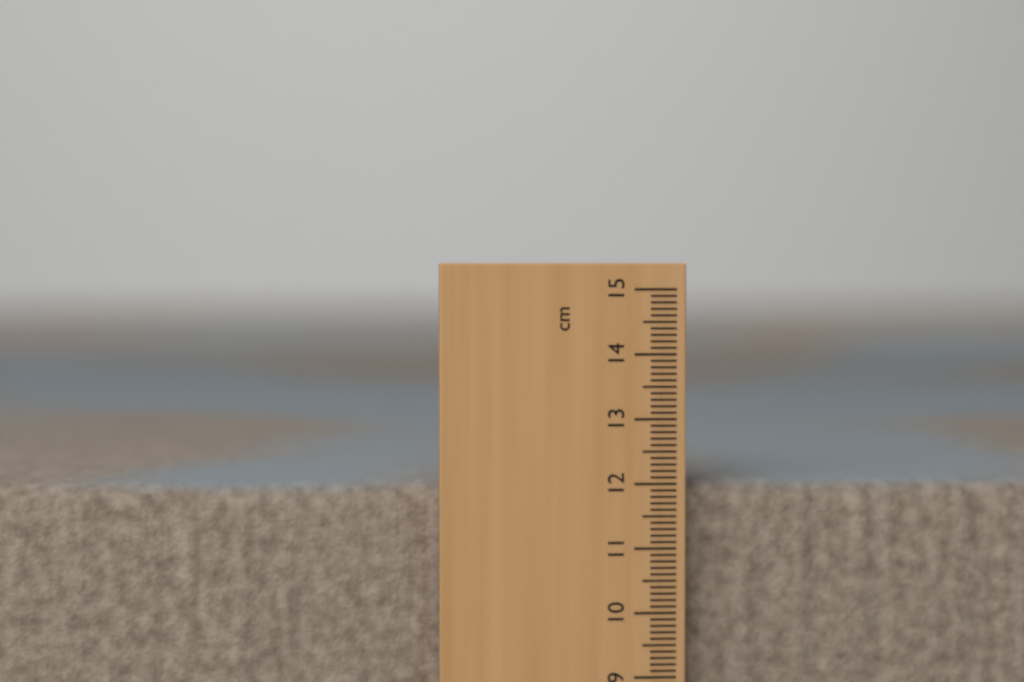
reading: 12.0 cm
